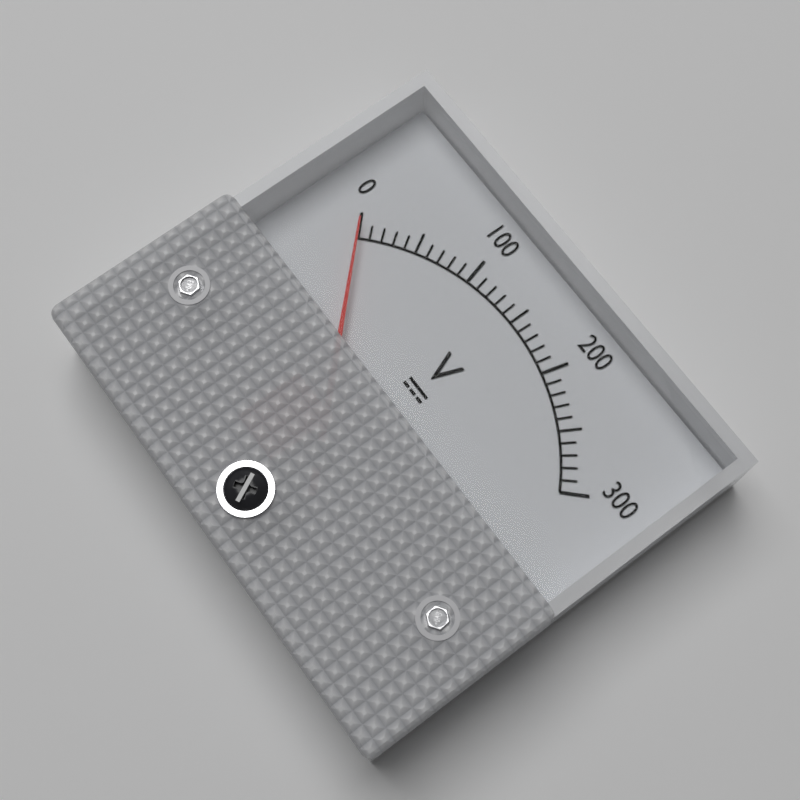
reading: 0 V
